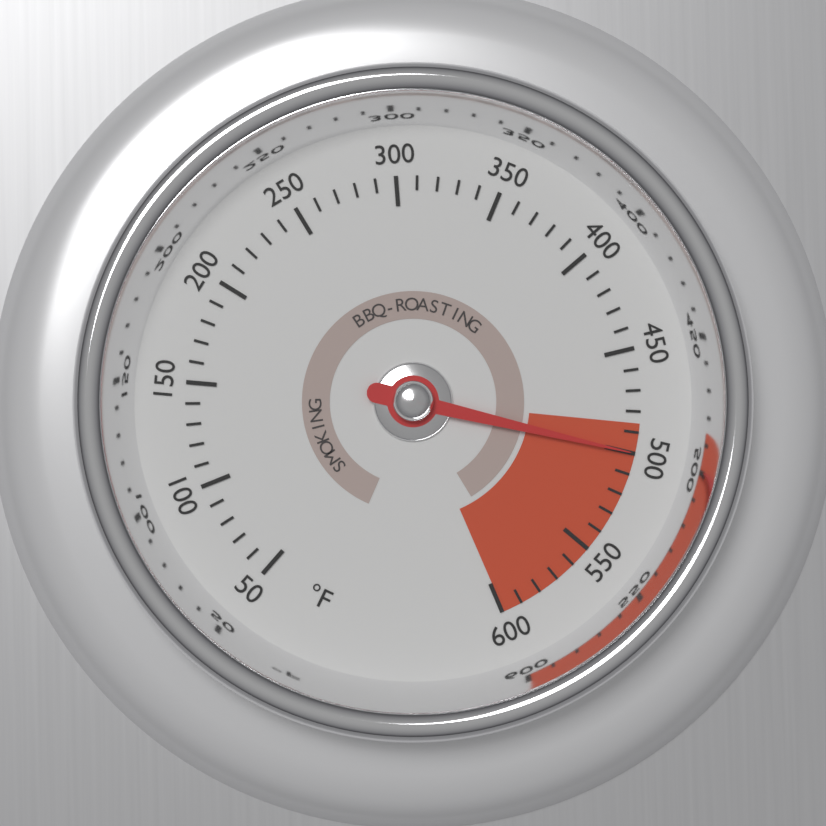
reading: 500 °F
